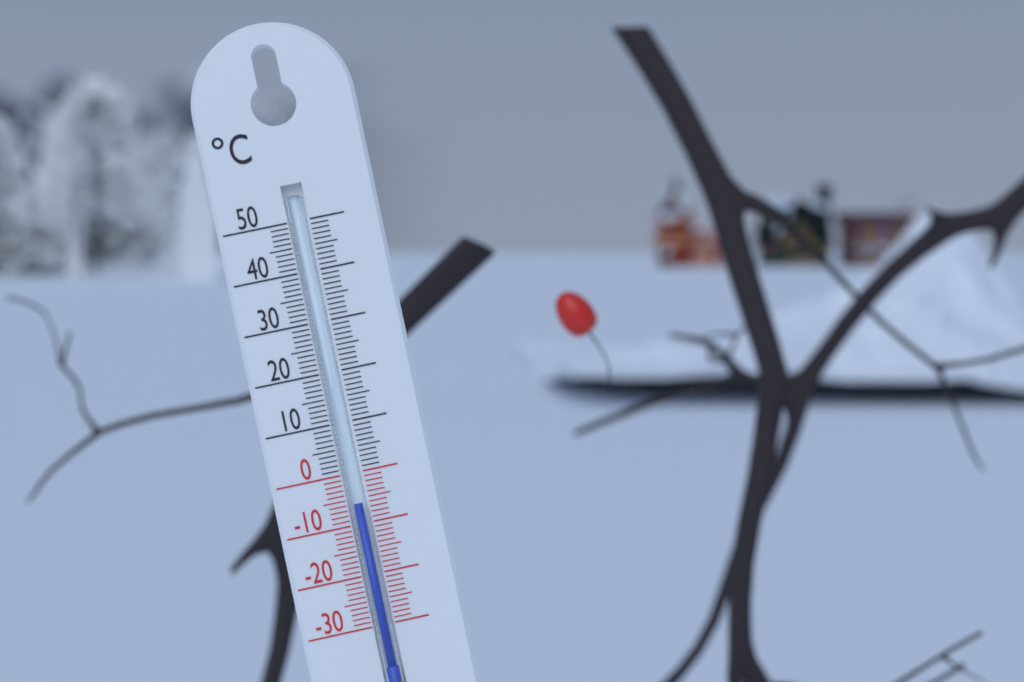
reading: -6 °C
